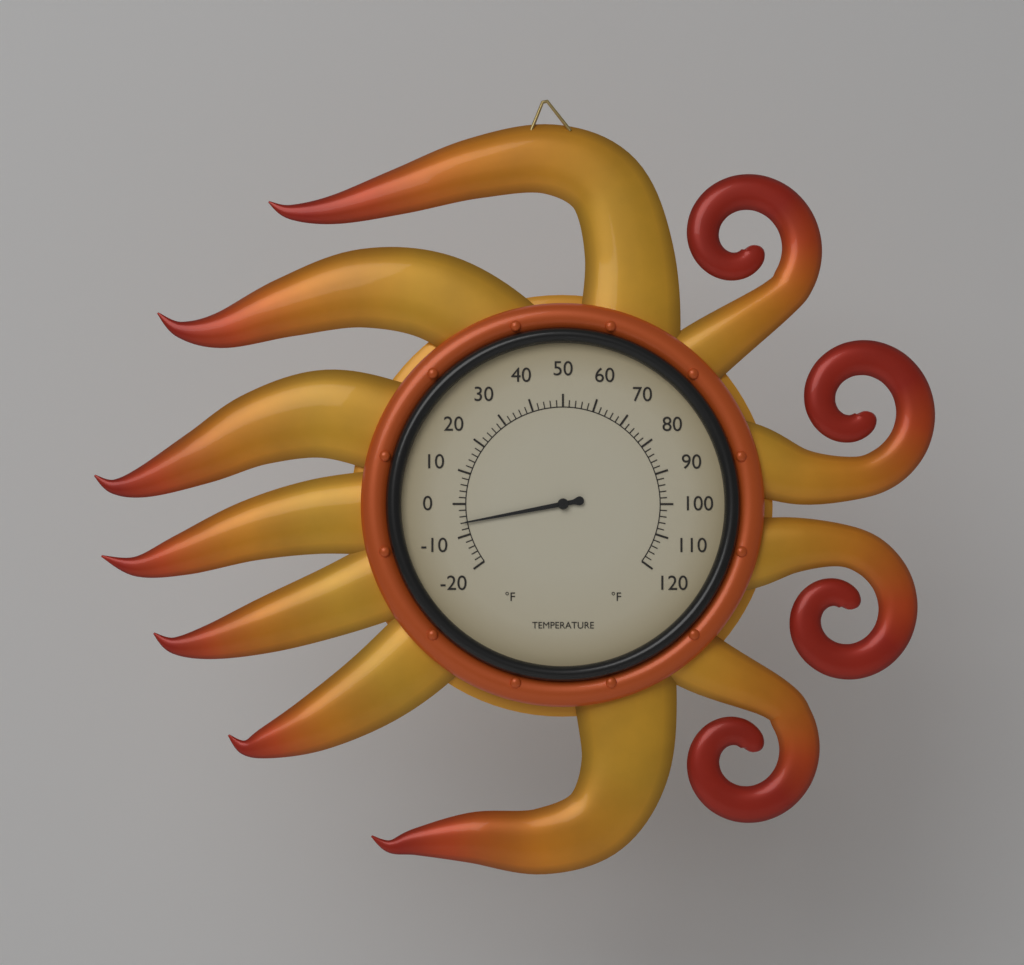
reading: -6 °F
